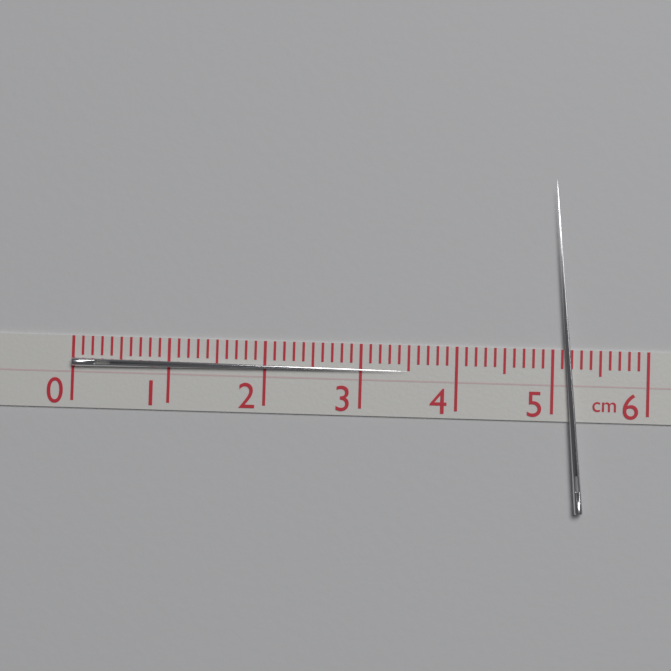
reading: 3.5 cm
